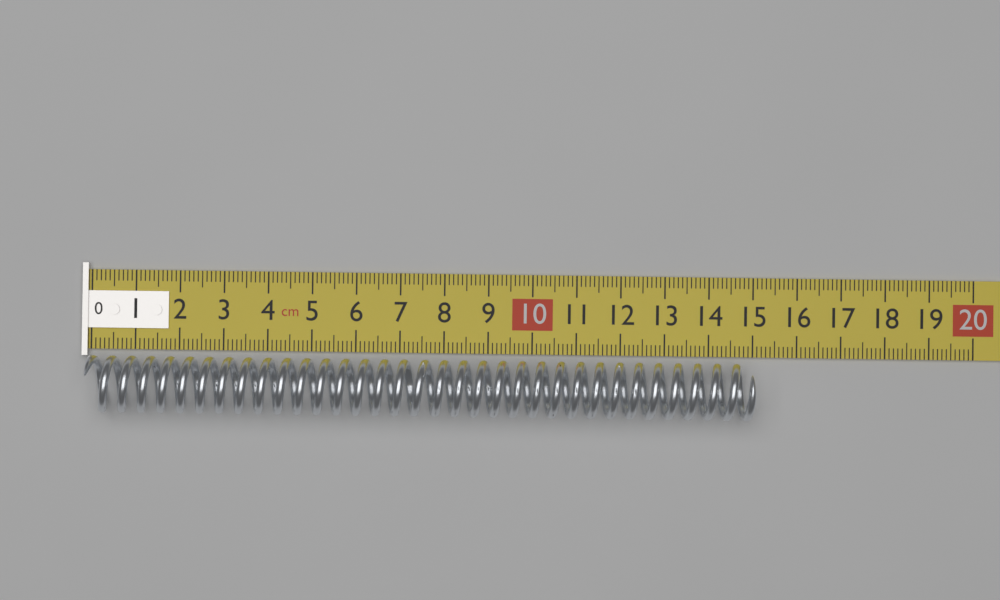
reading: 15.0 cm
